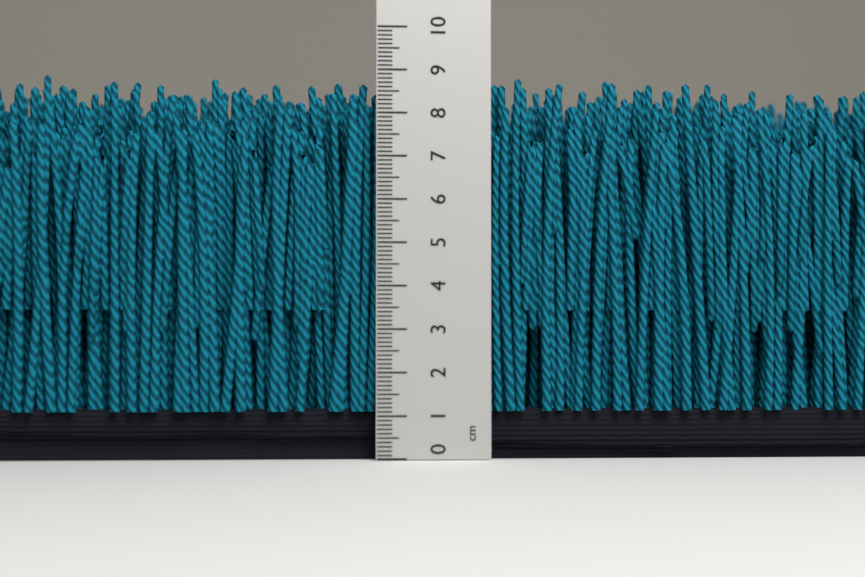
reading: 8.9 cm
